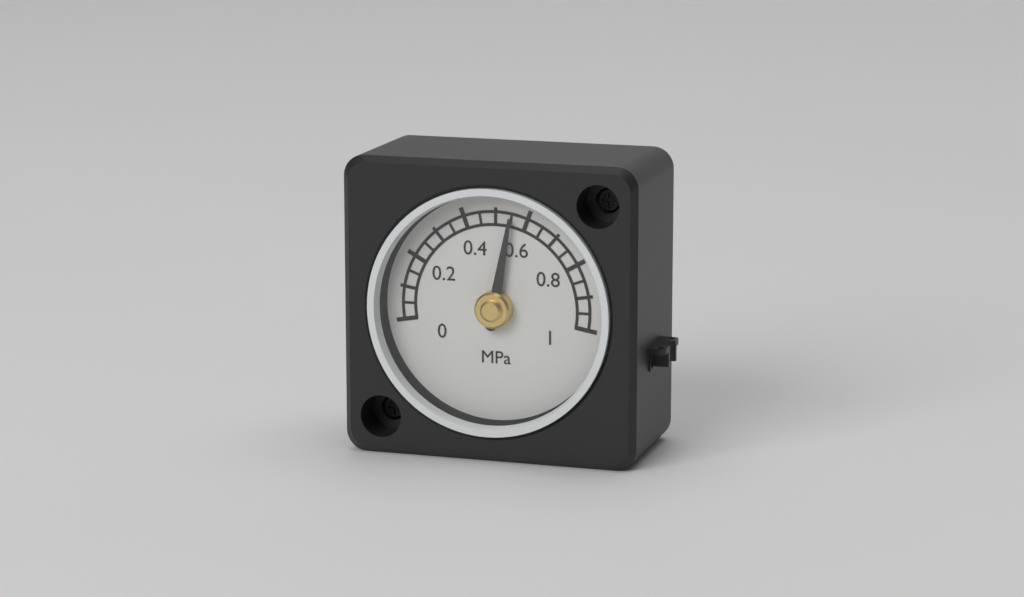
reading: 0.55 MPa
